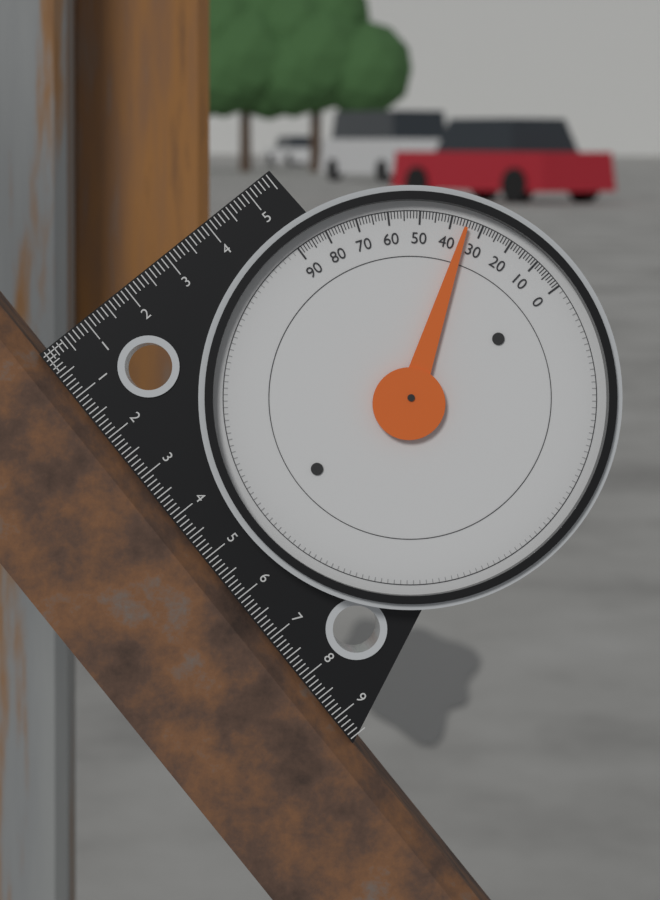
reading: 35 (no unit)
